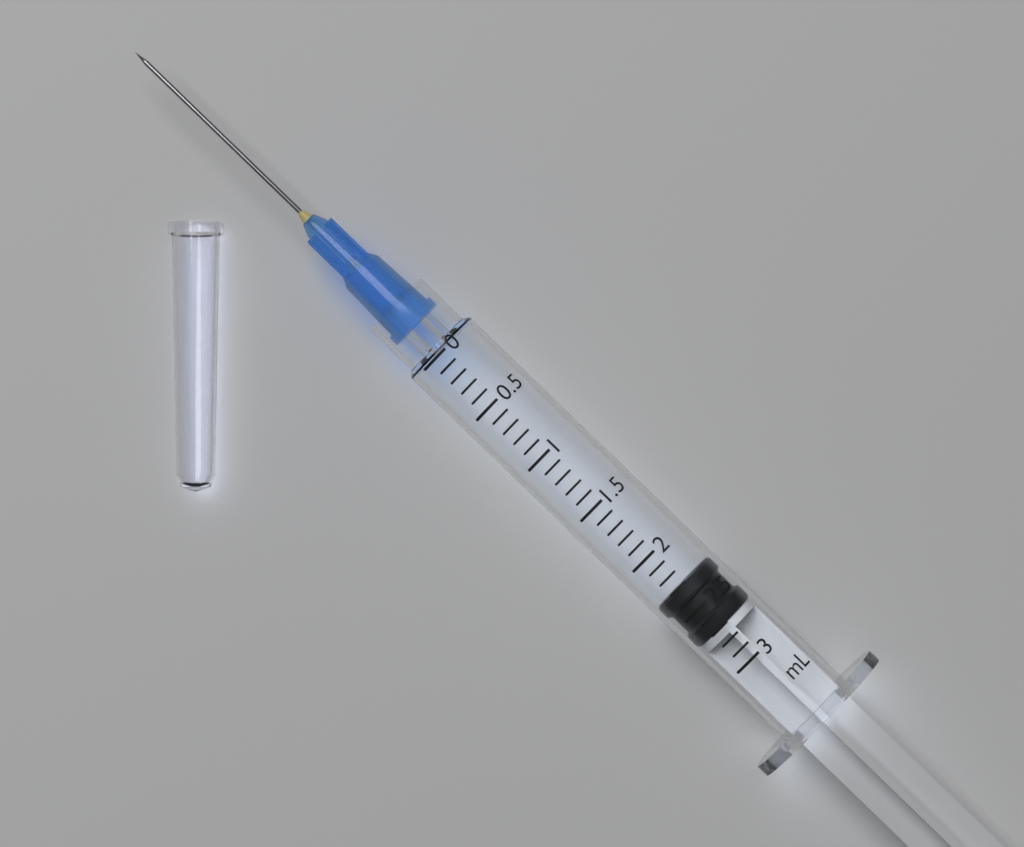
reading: 2.3 mL
